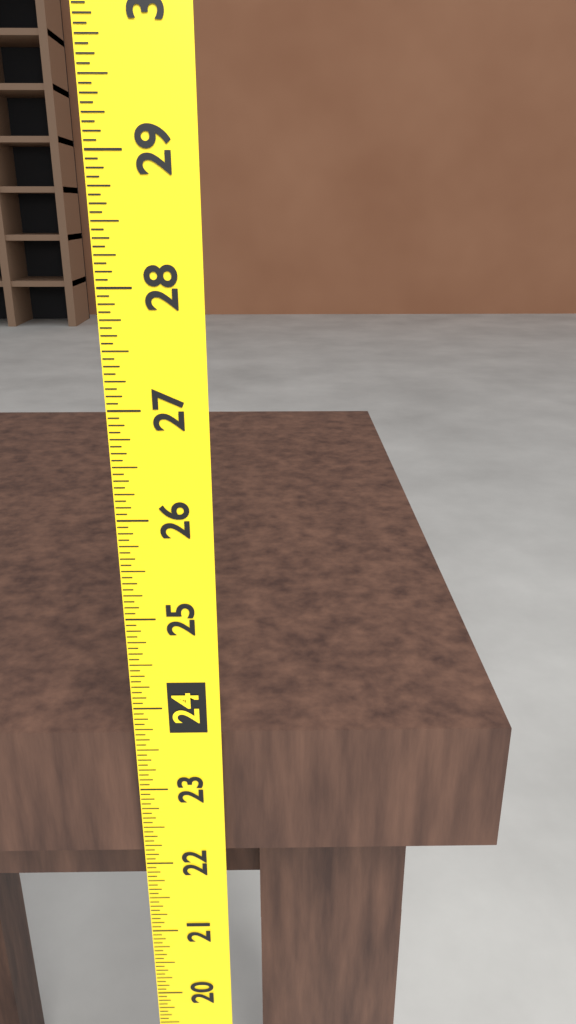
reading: 23.6250 (no unit)
